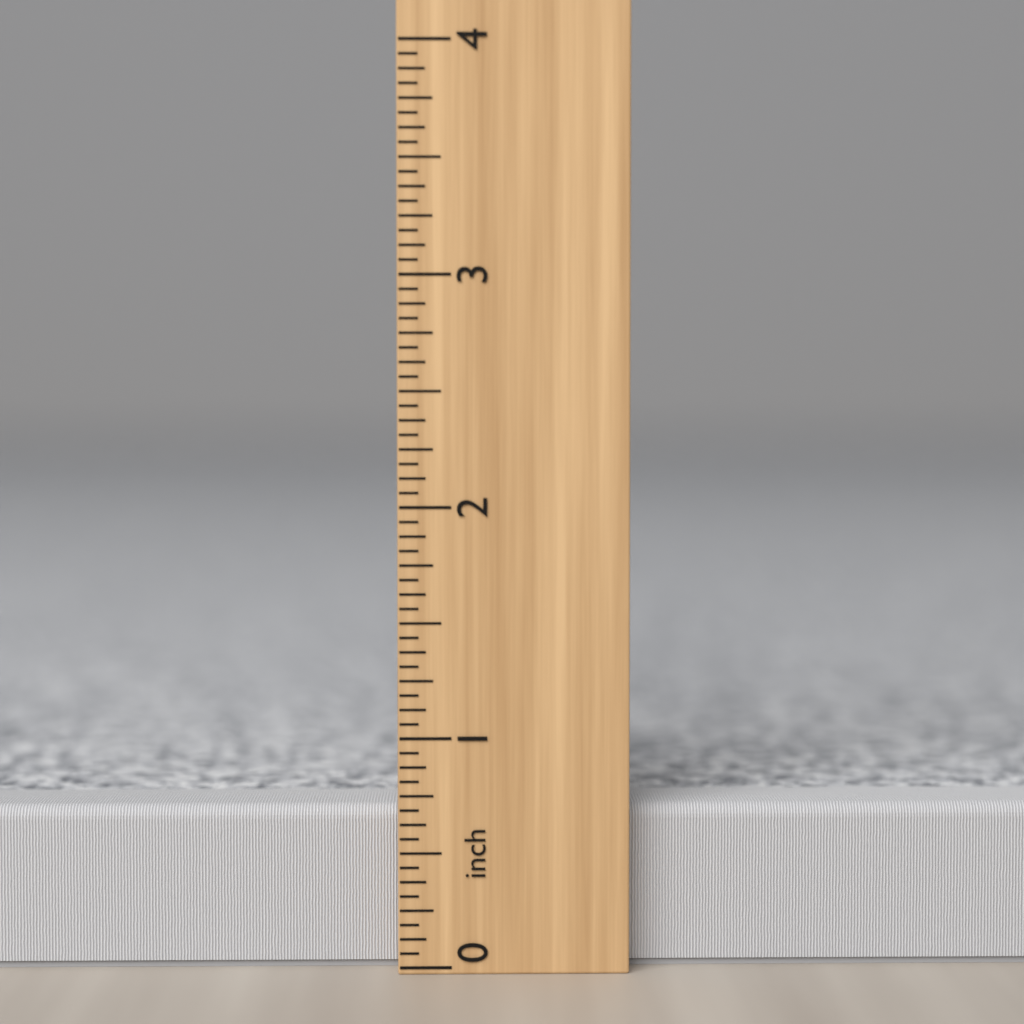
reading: 0.6875 inch
